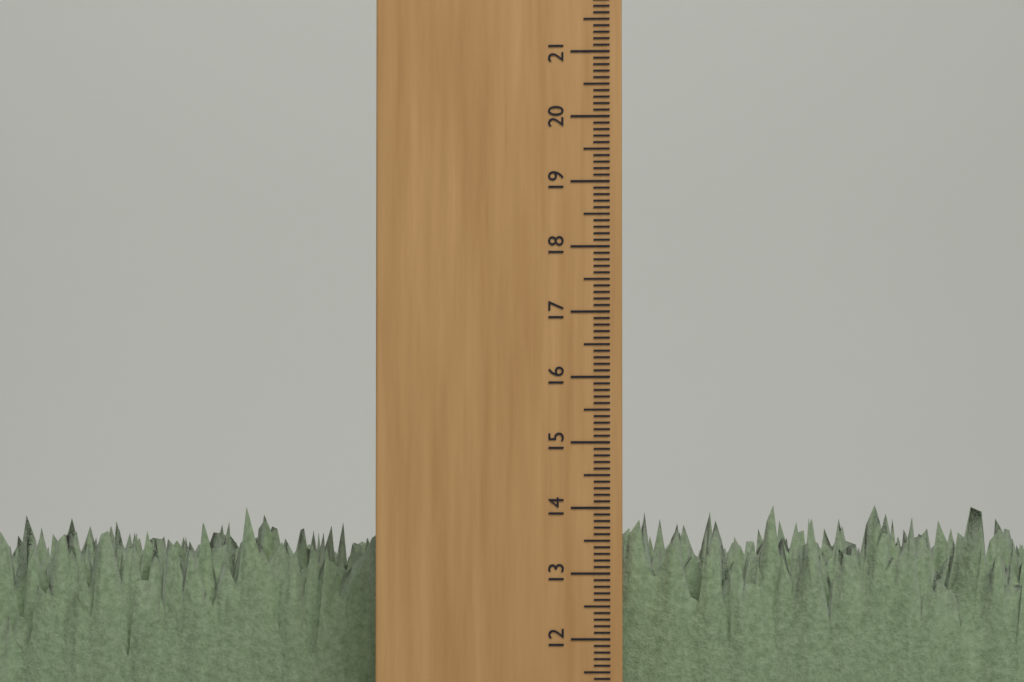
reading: 14.1 cm
